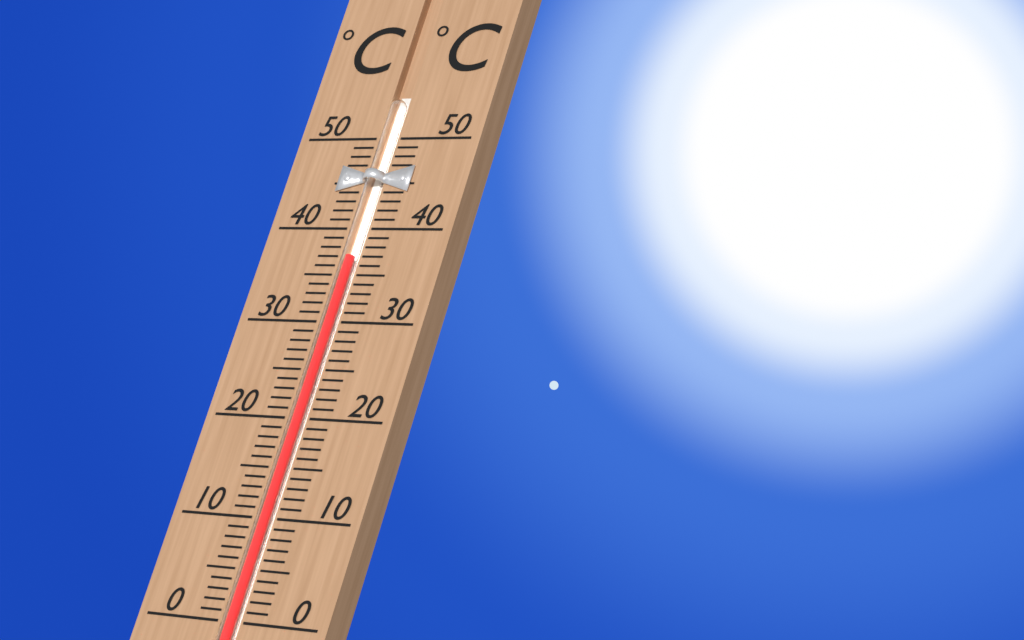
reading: 37 °C
